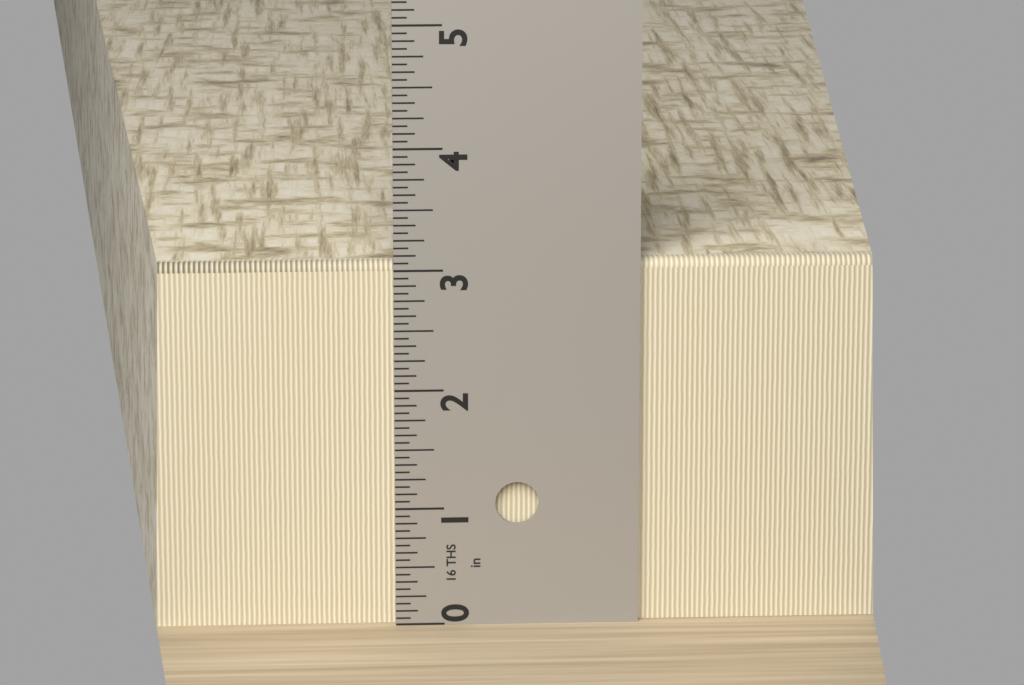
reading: 3.0625 in
